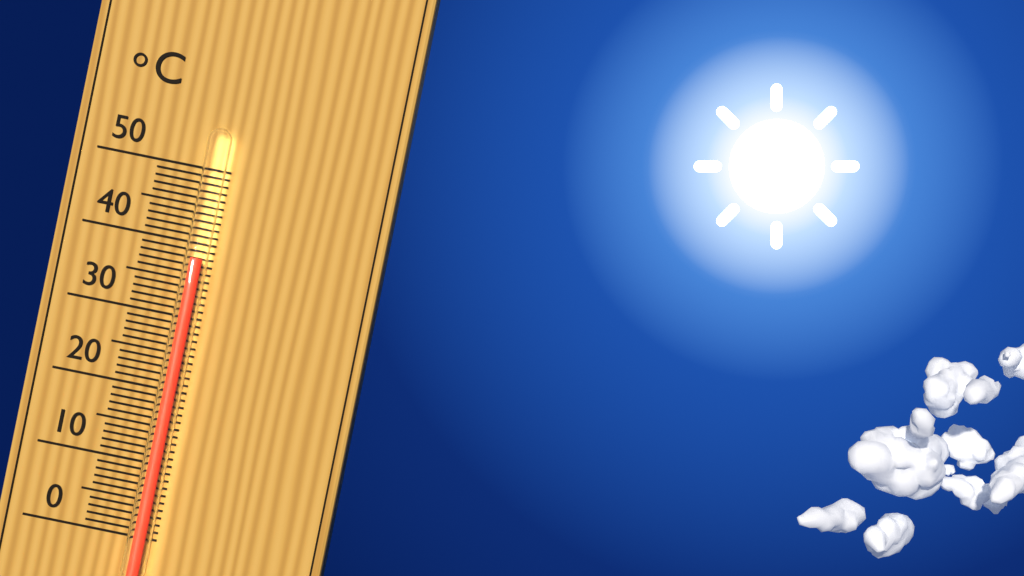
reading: 38 °C
